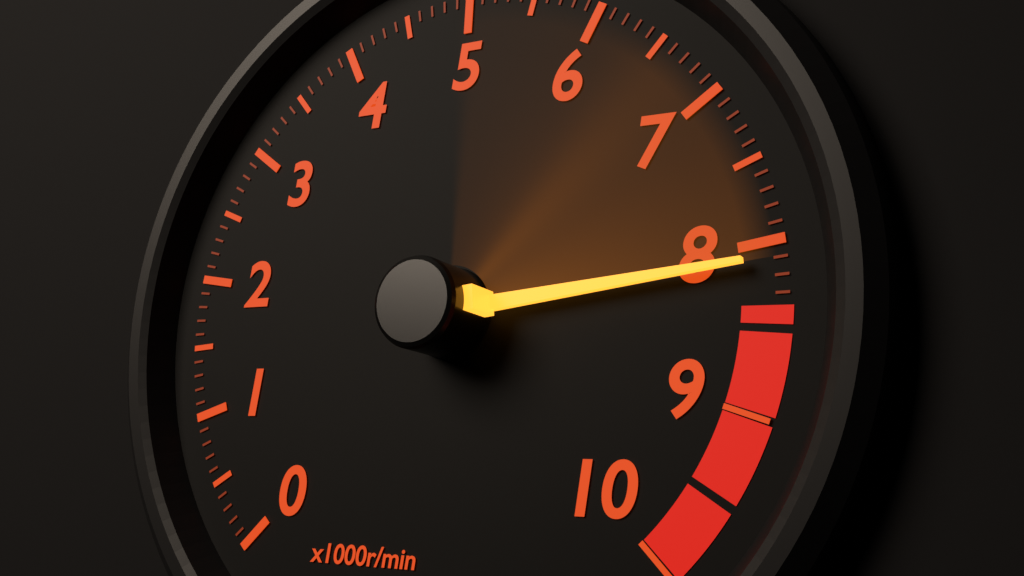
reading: 8100 r/min
